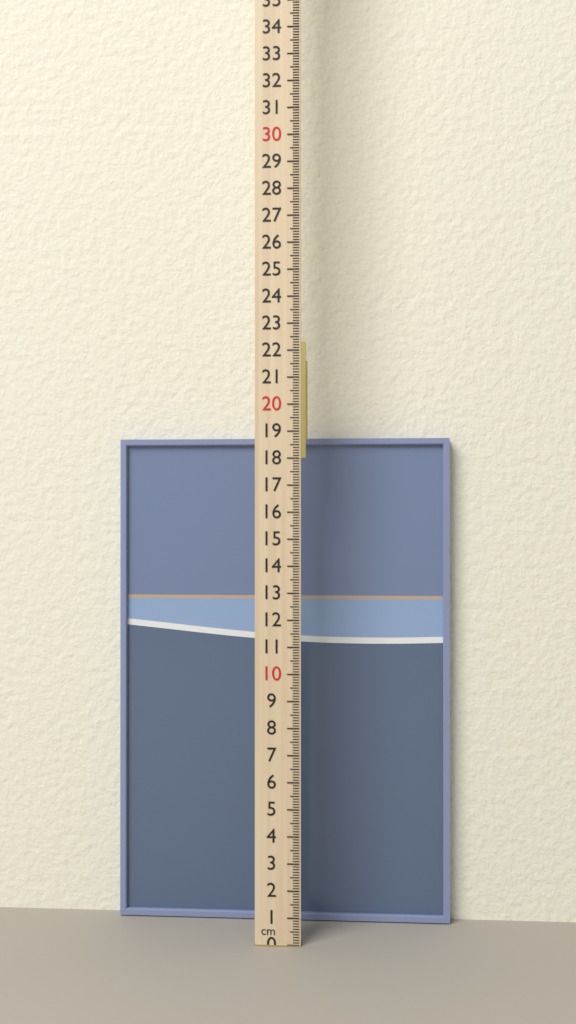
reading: 18.9 cm
